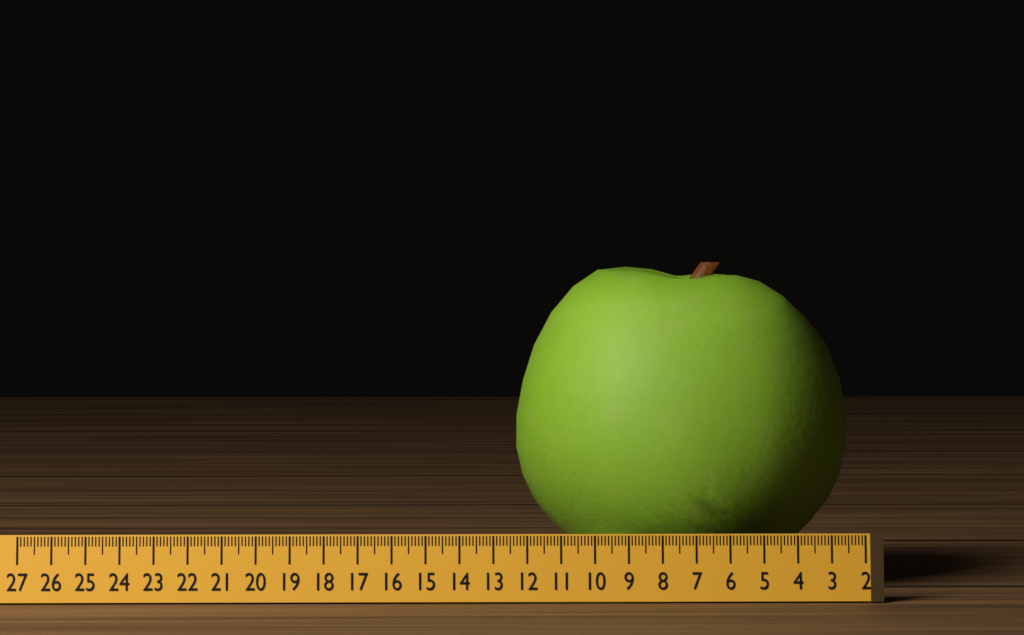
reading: 12.2 (no unit)
